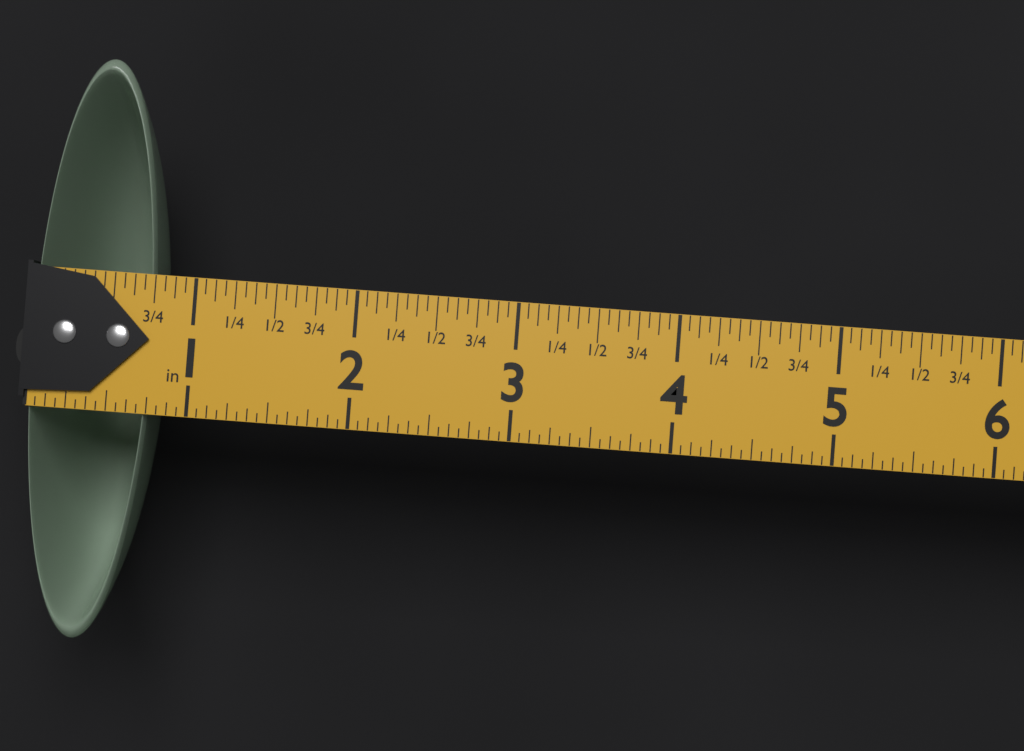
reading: 0.7500 in
